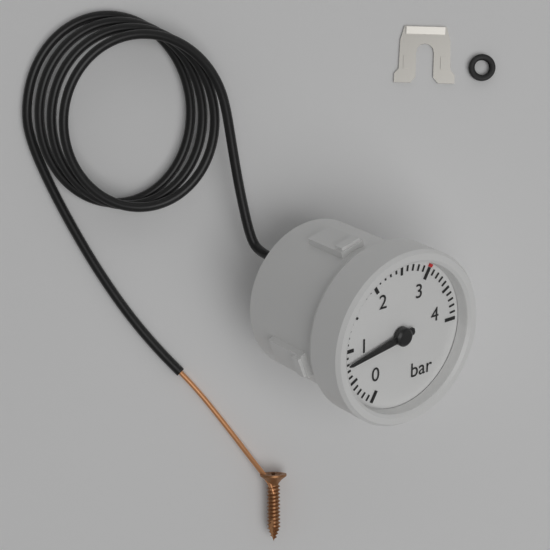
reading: 0.8 bar
